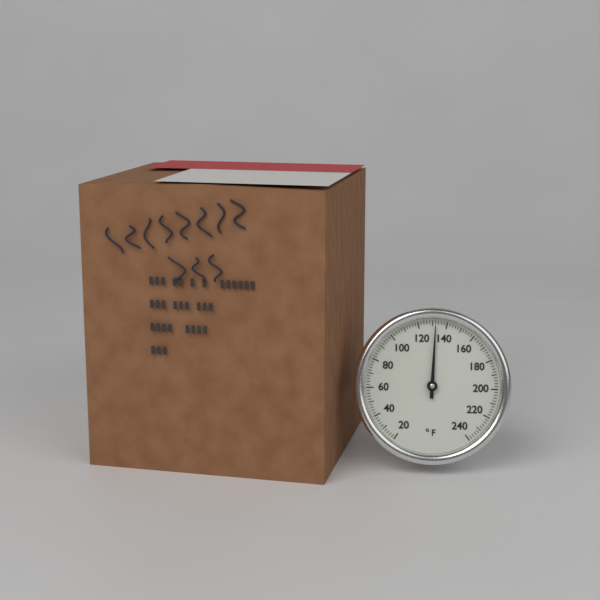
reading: 132 °F
